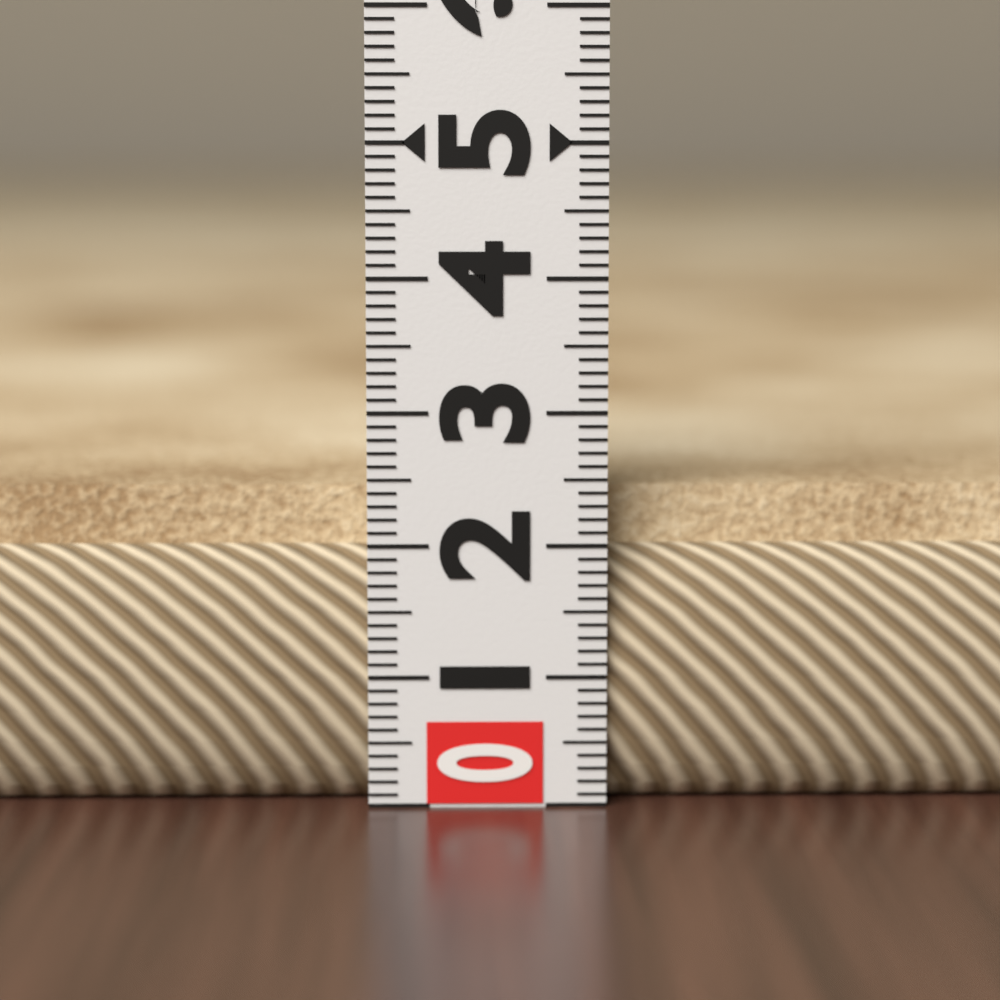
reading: 2.4 (no unit)
